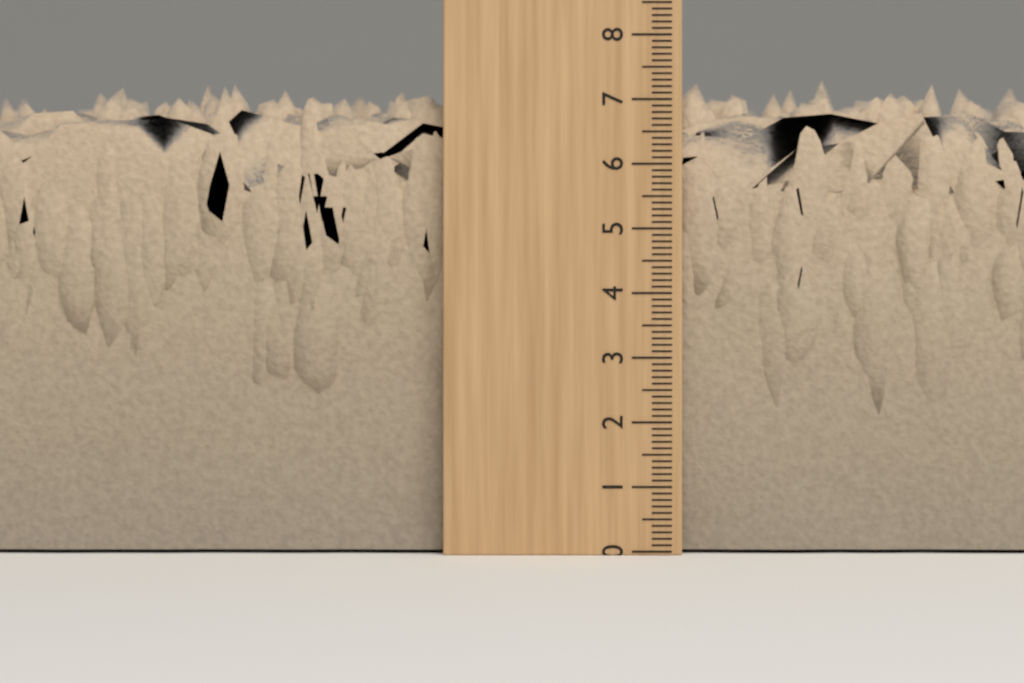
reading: 7.4 (no unit)
